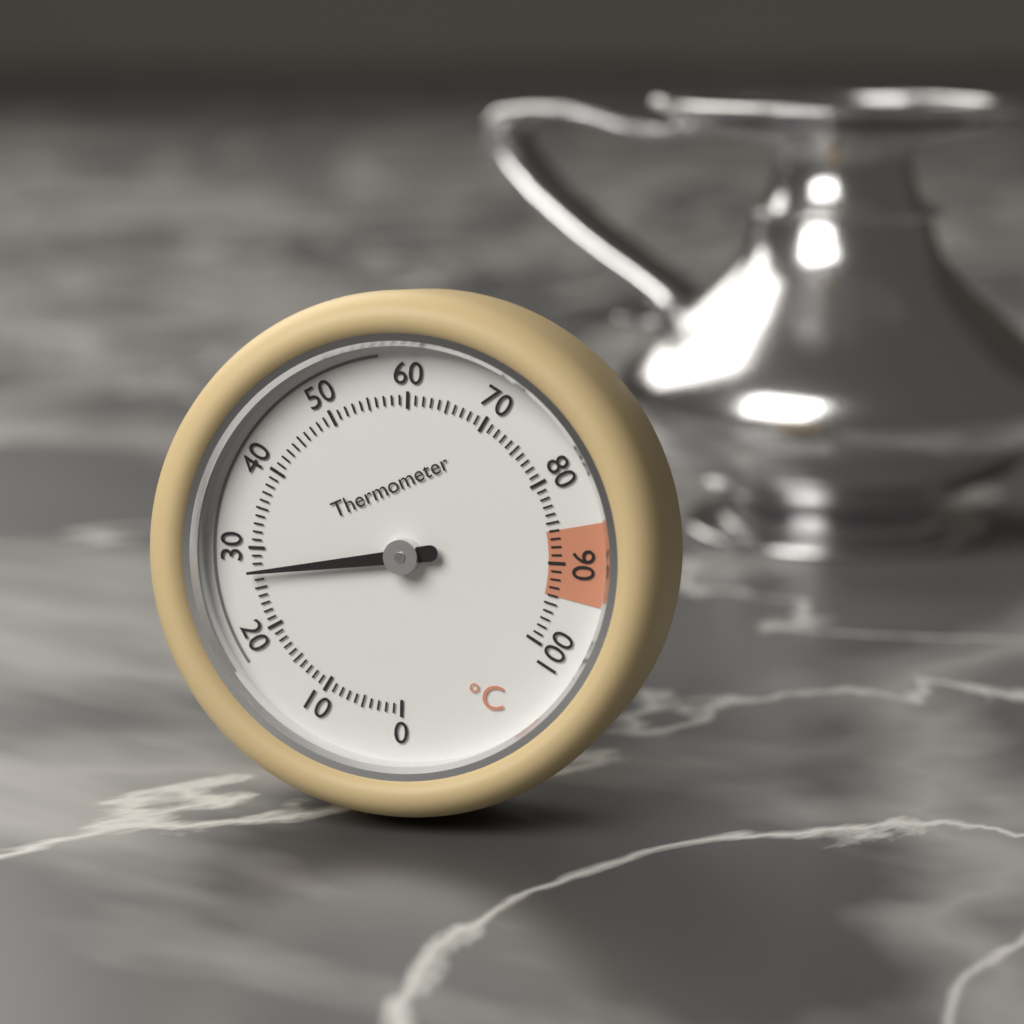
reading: 27 °C
